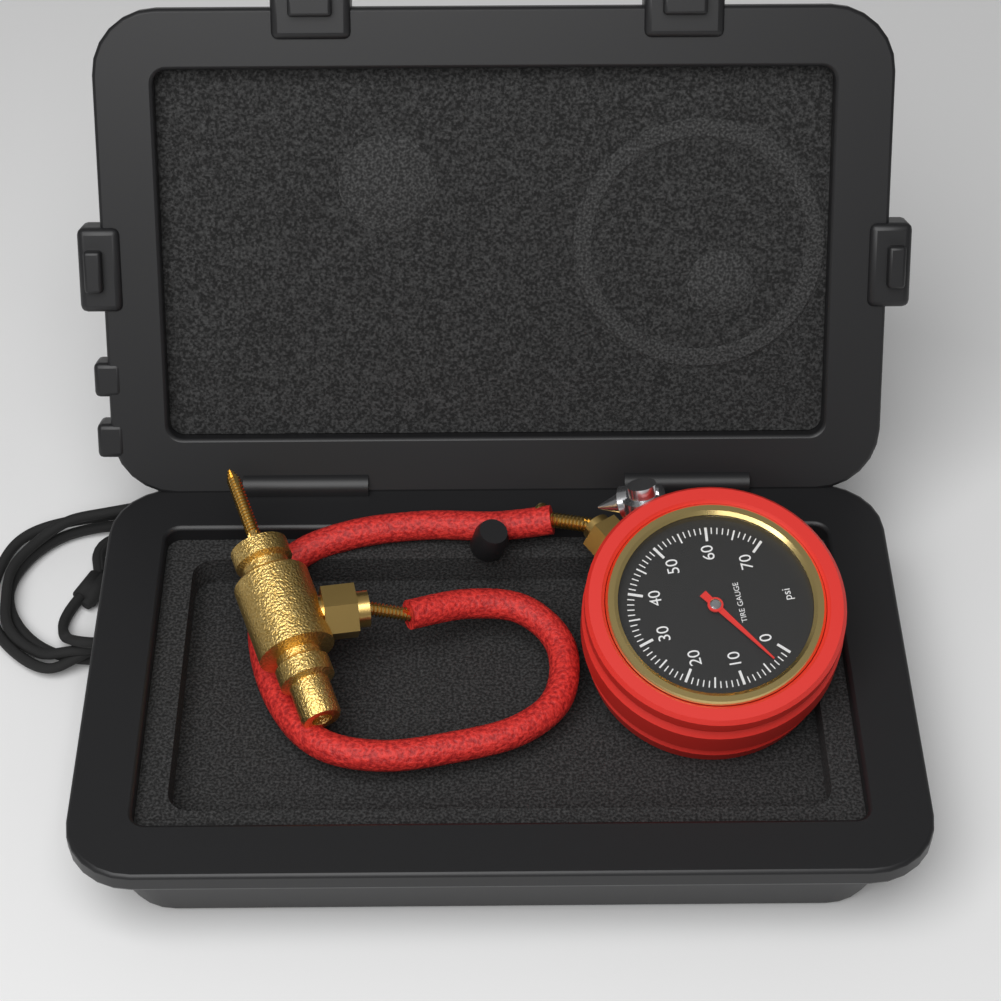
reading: 3 psi
